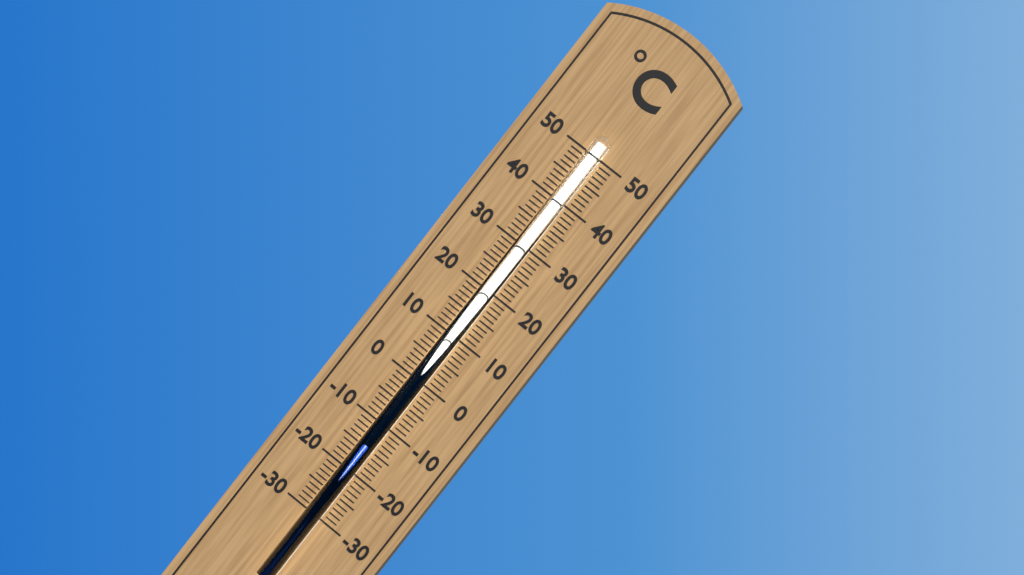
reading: -14 °C
